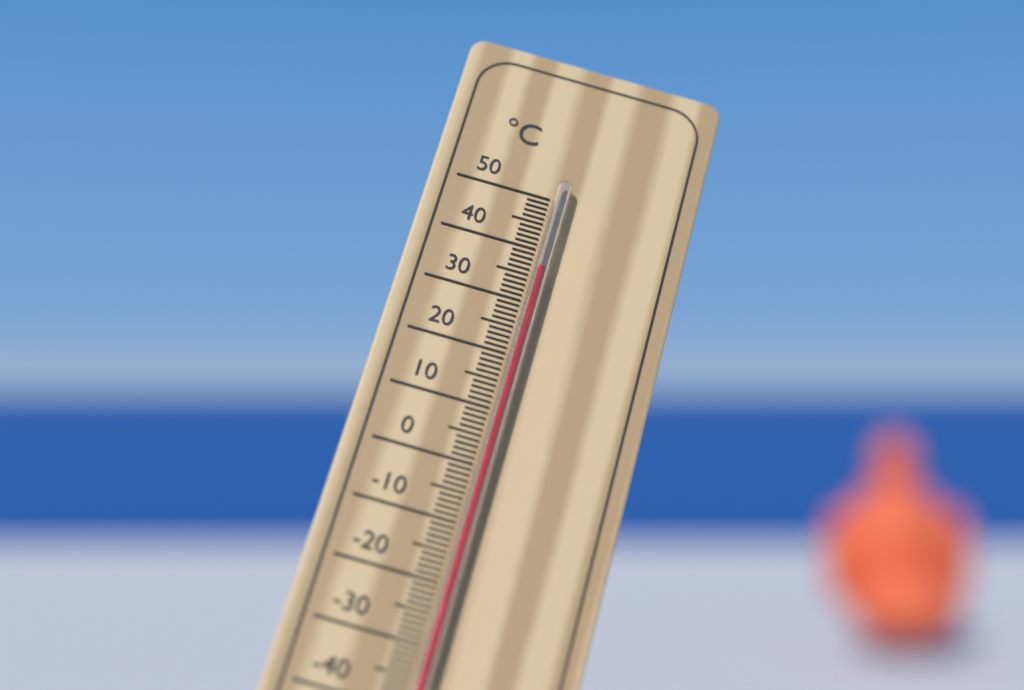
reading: 36 °C
